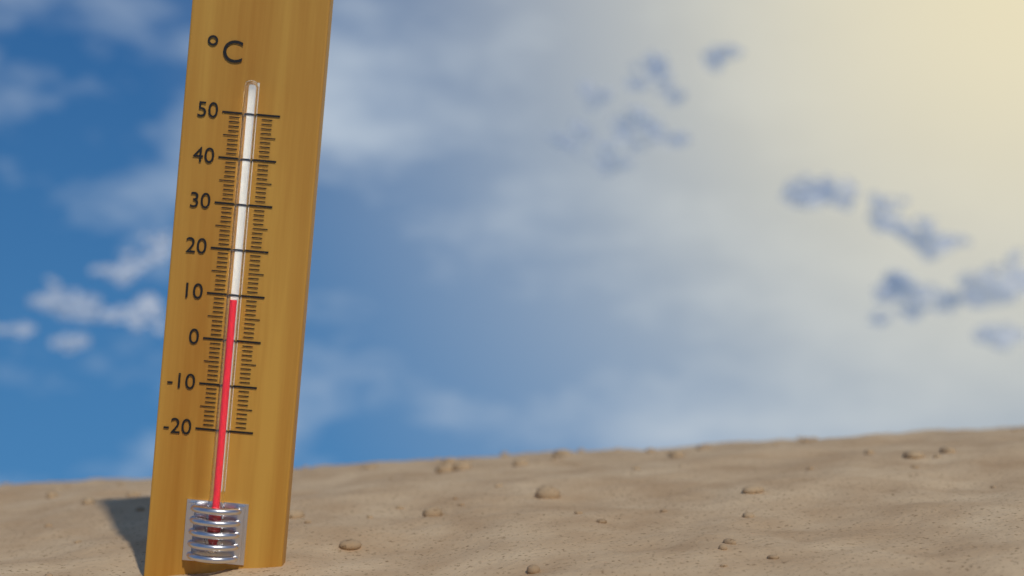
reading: 9 °C
